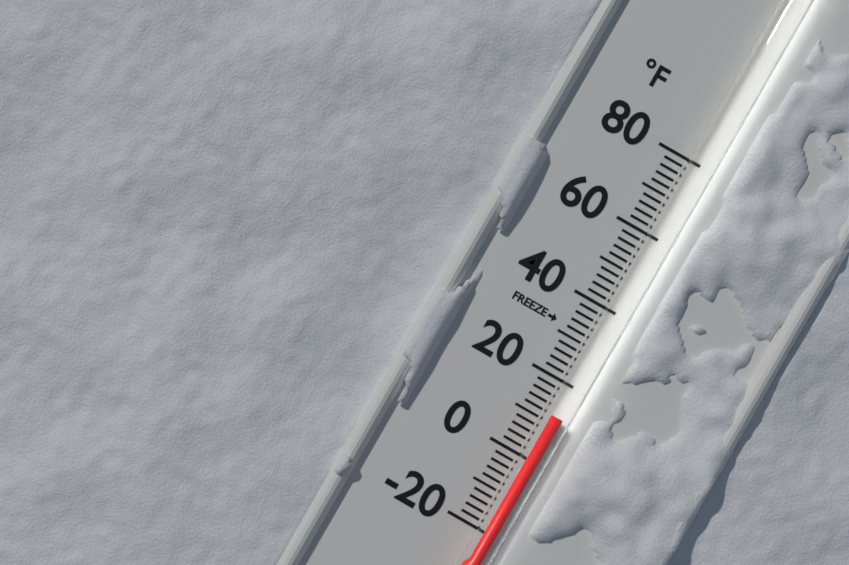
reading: 12 °F
